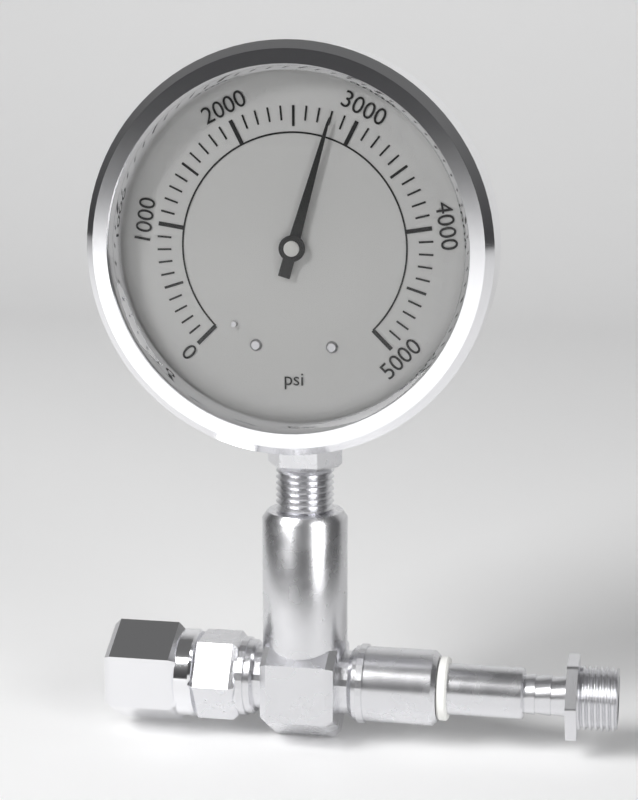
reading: 2800 psi
